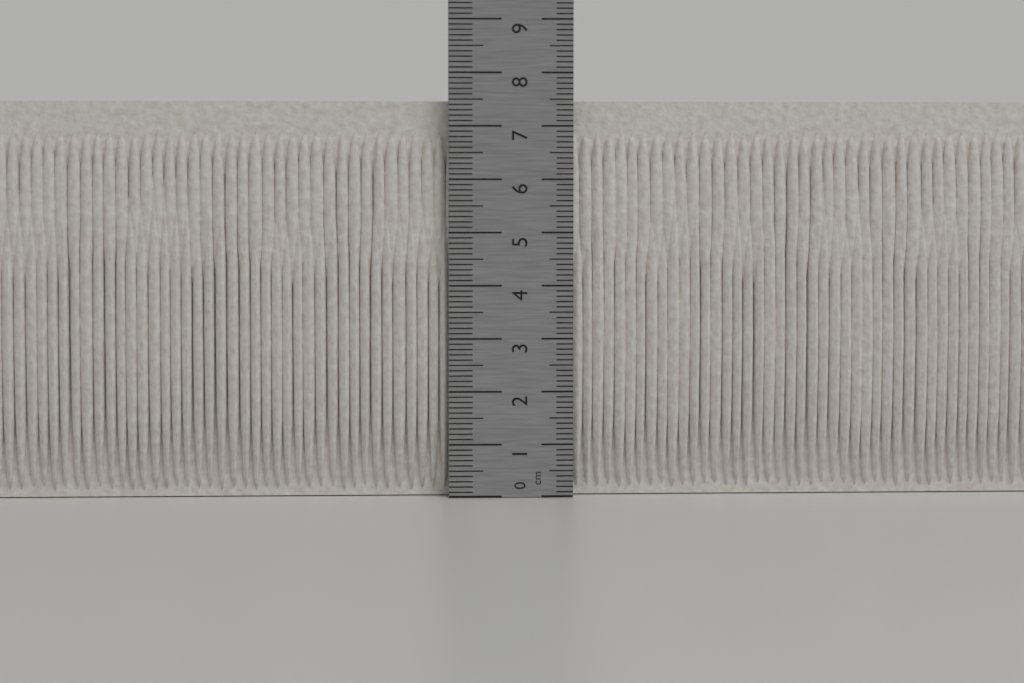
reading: 7.5 cm
